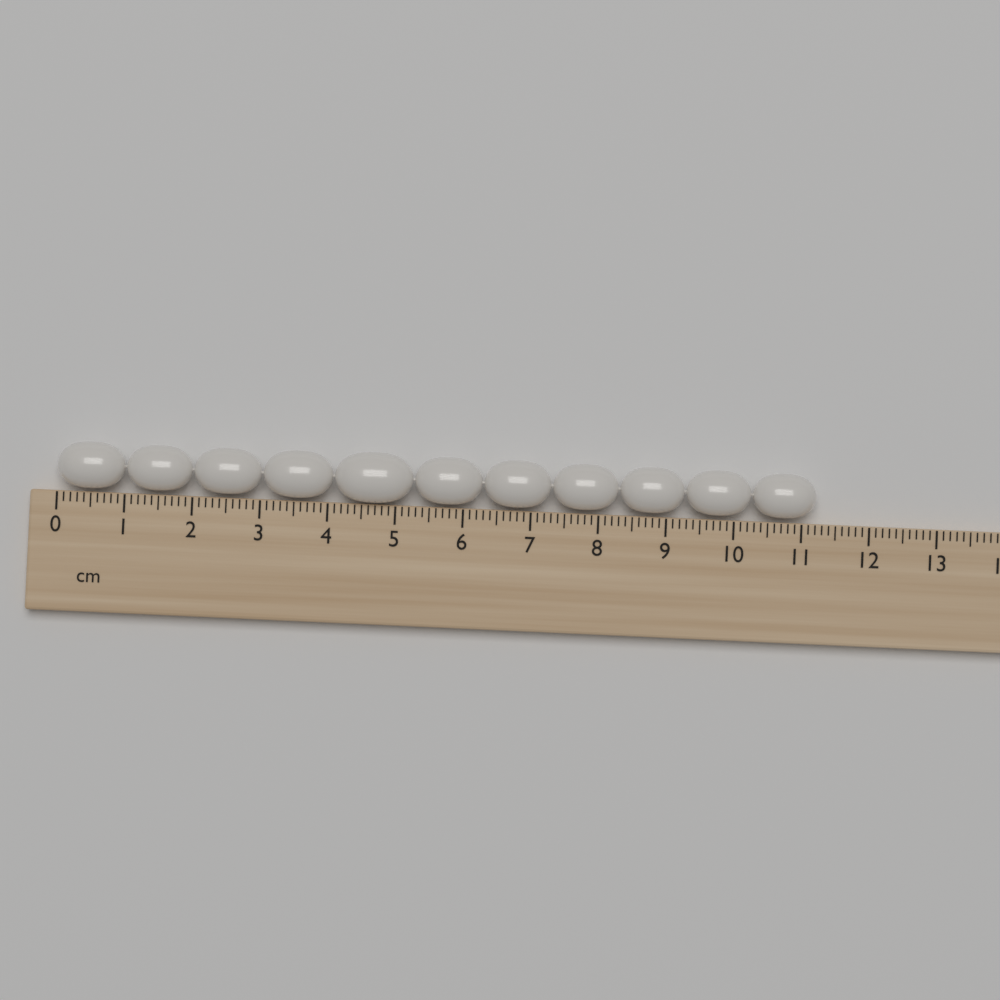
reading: 11.2 cm
